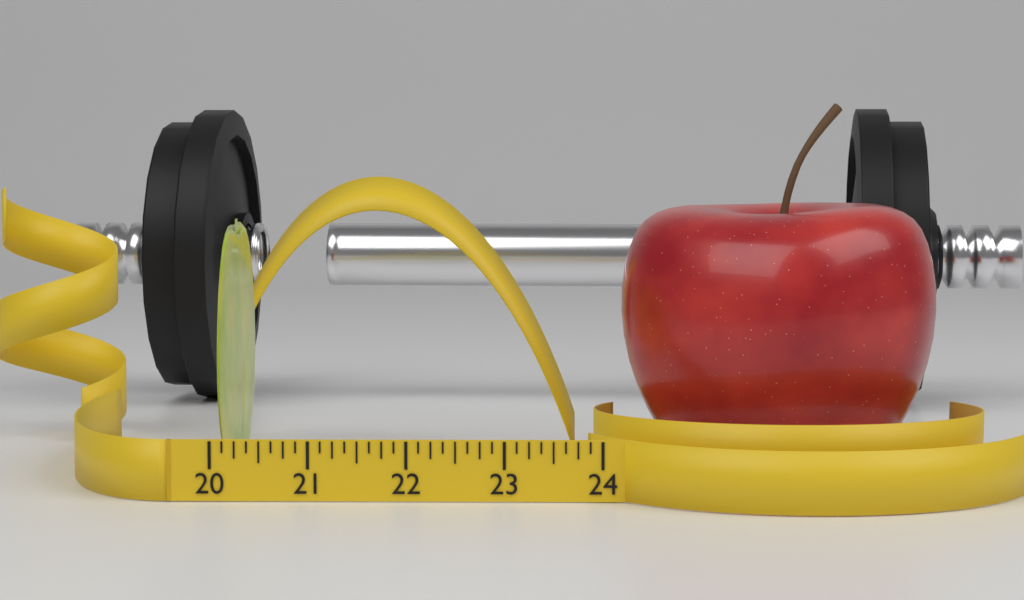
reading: 20.125 (no unit)
